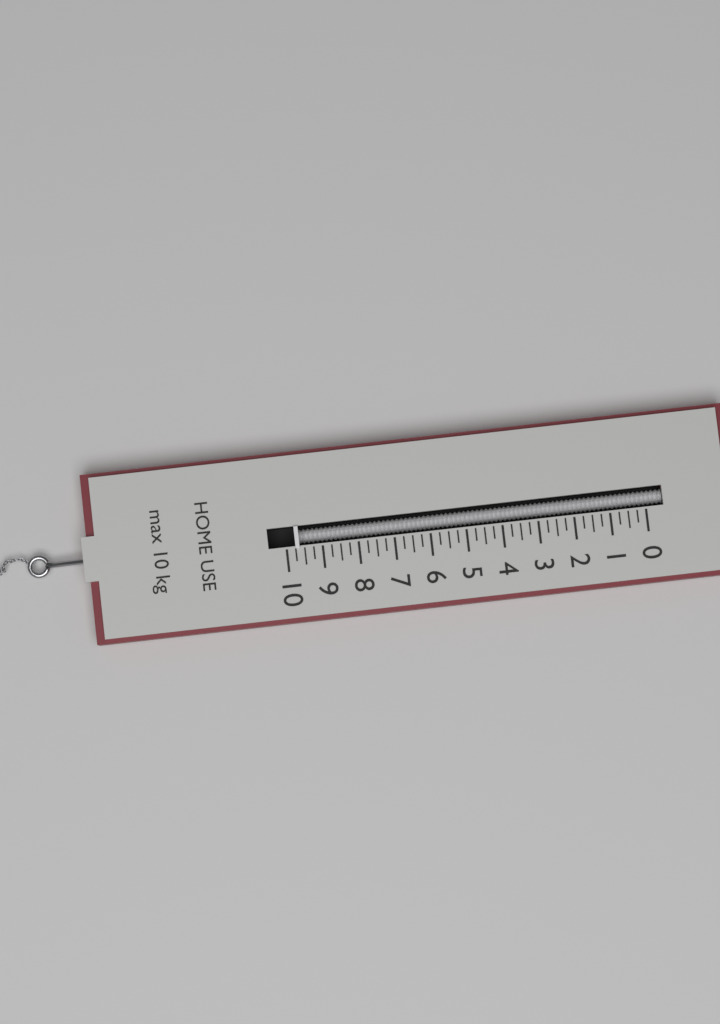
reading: 9.75 kg
